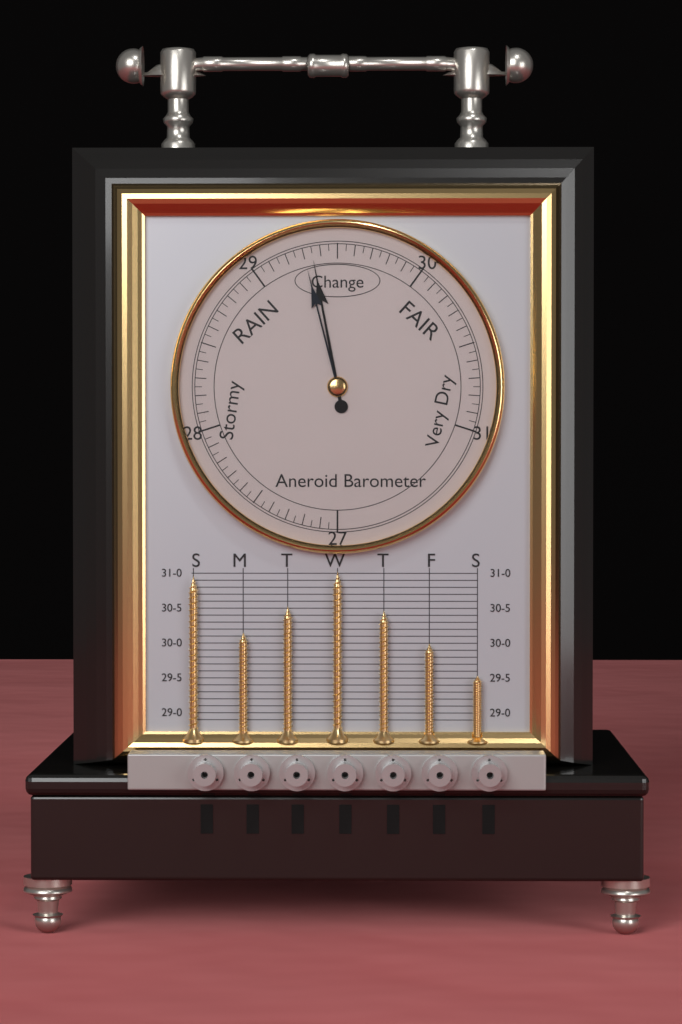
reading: 29.35 (no unit)
